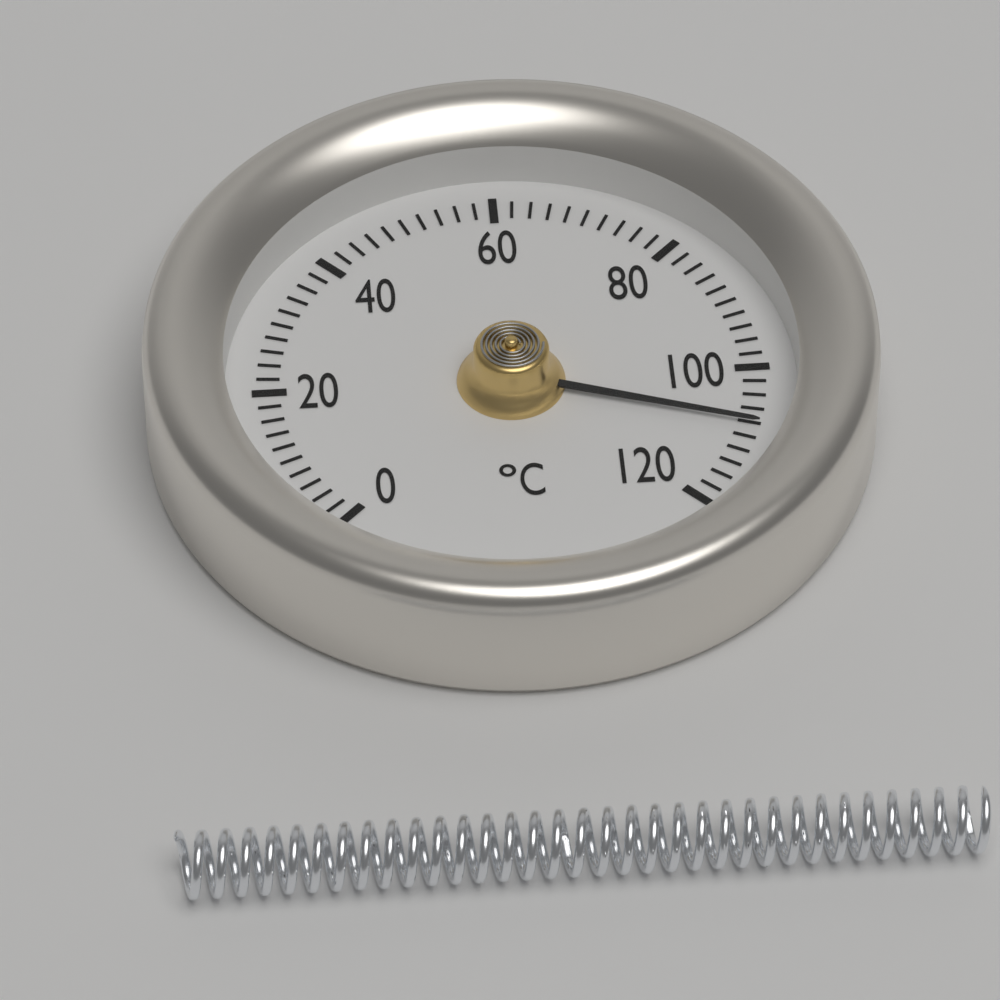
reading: 108 °C
